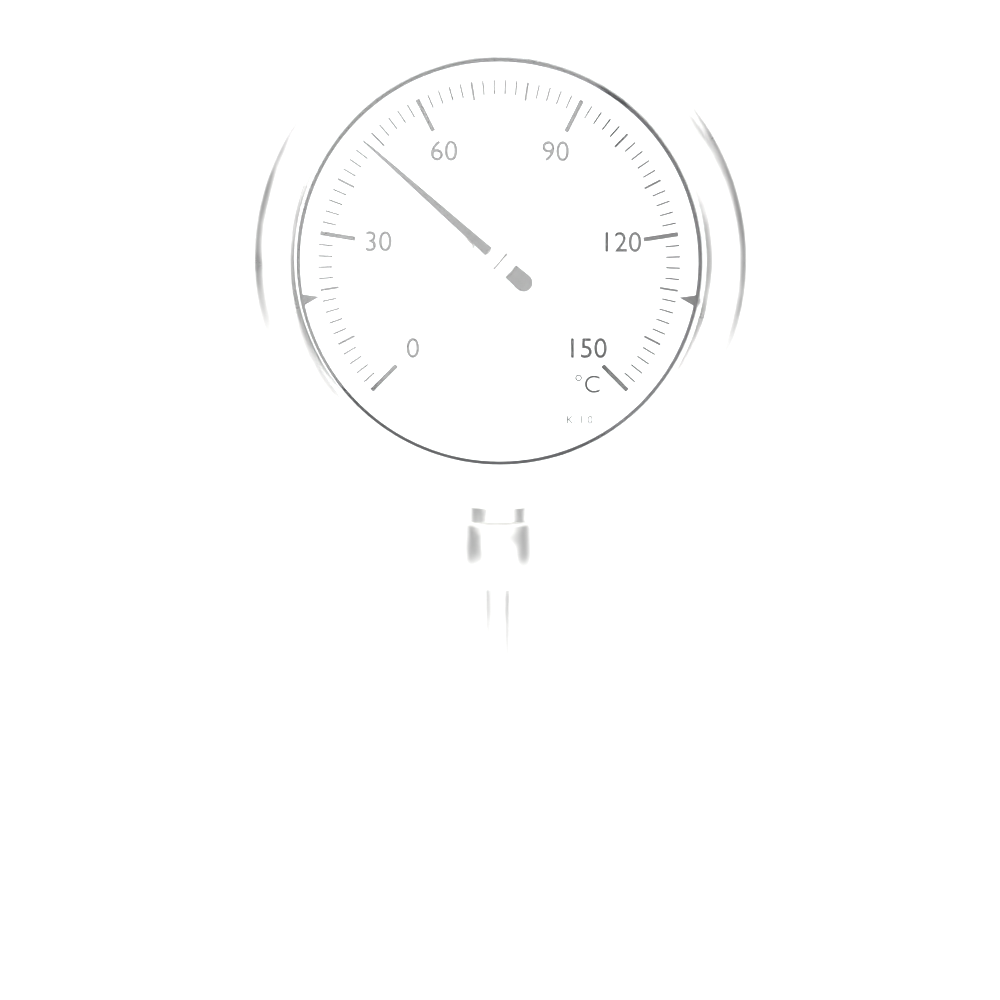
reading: 48 °C
